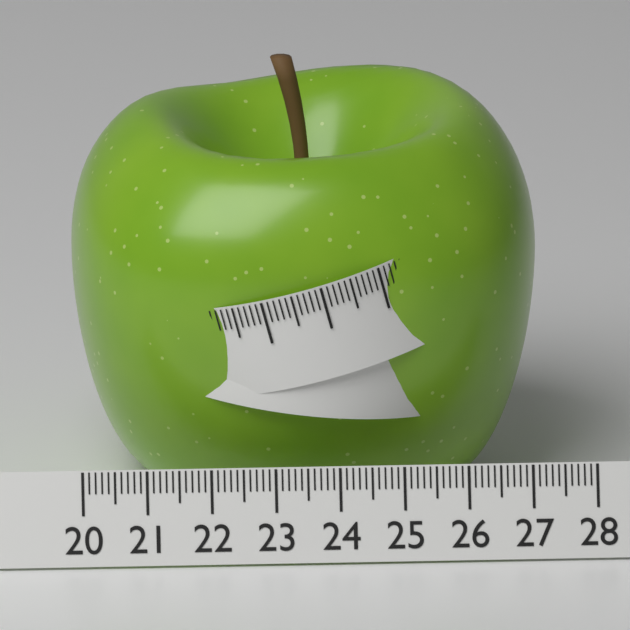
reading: 27.3 (no unit)
